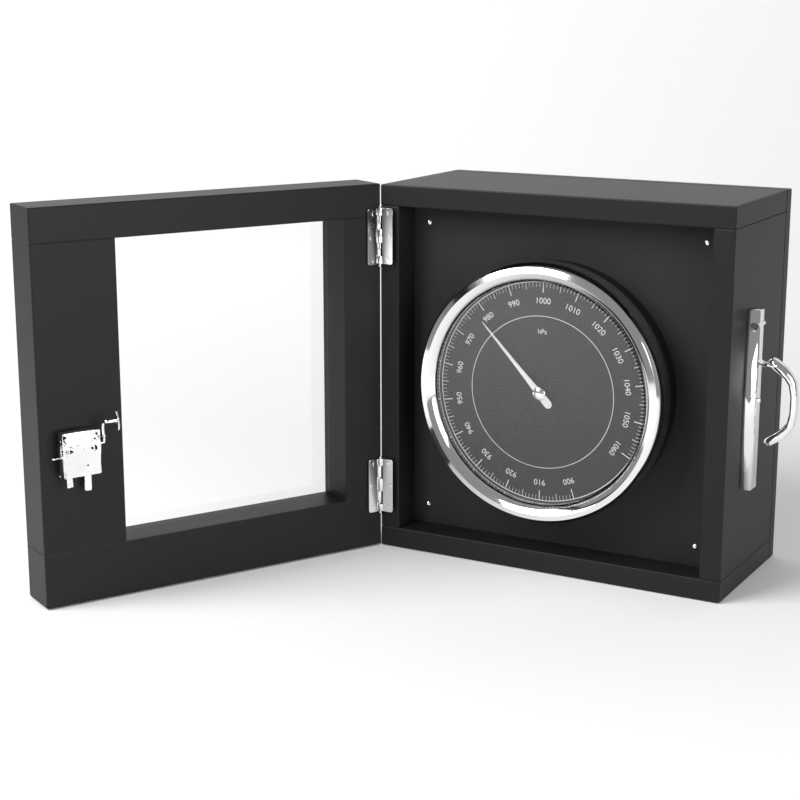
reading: 978 hPa
